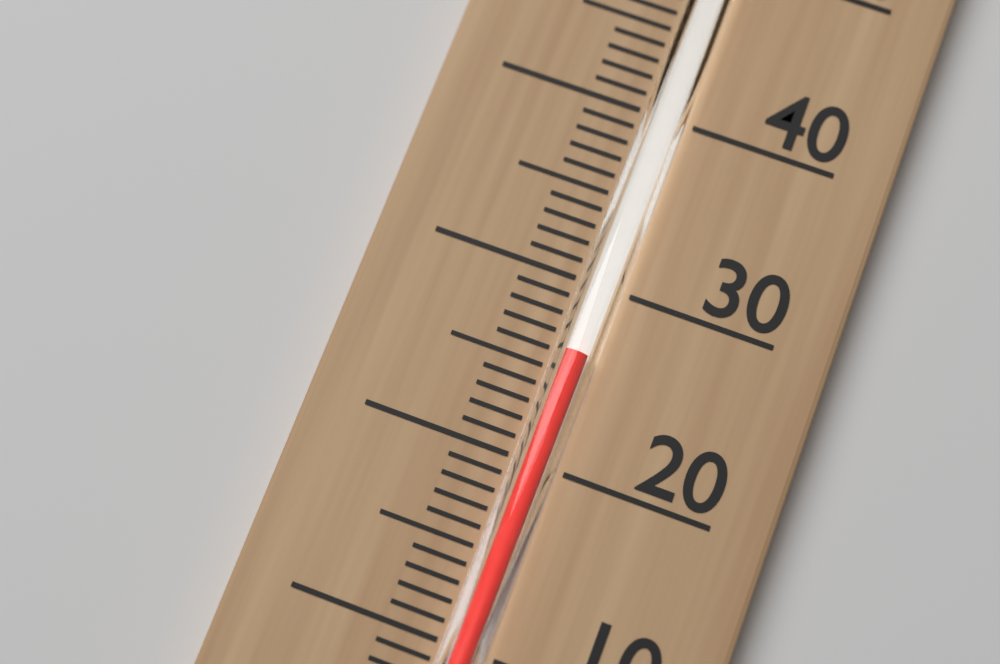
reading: 26 °C
